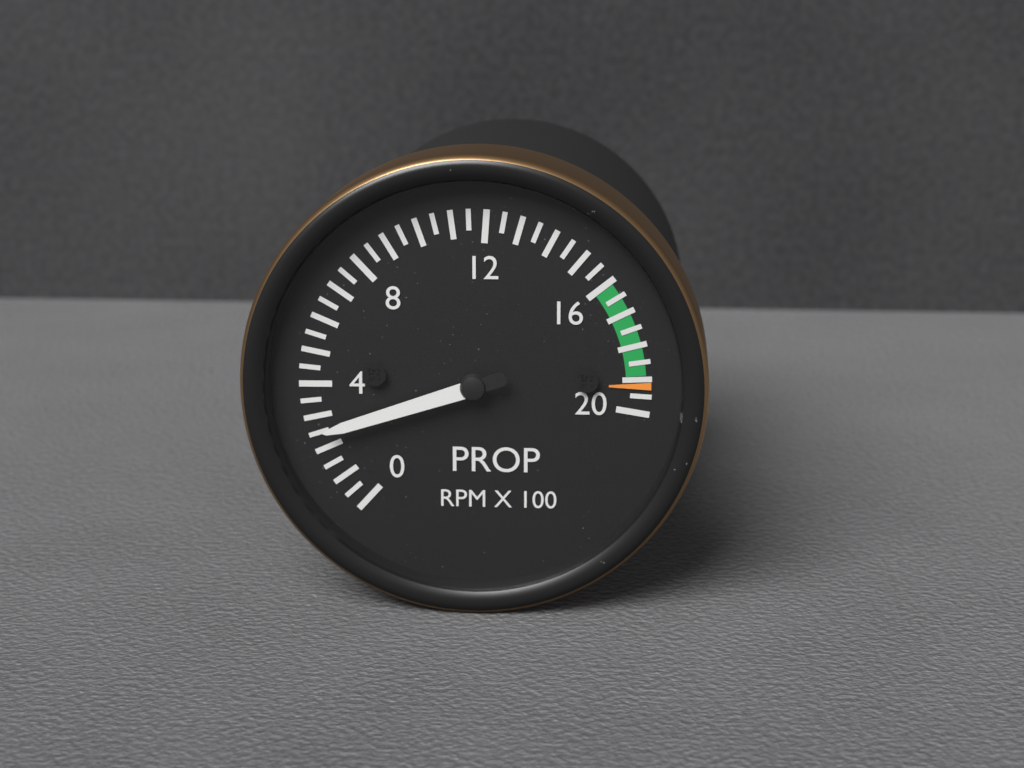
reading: 2.5 RPM X 100
